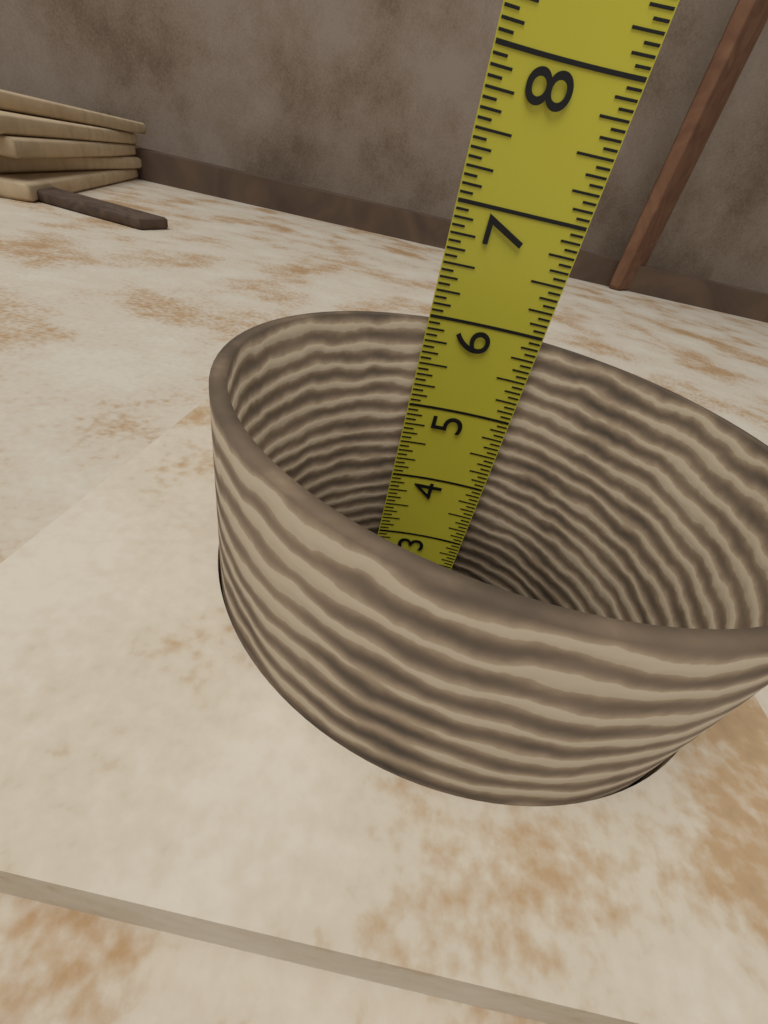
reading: 5.9375 in
